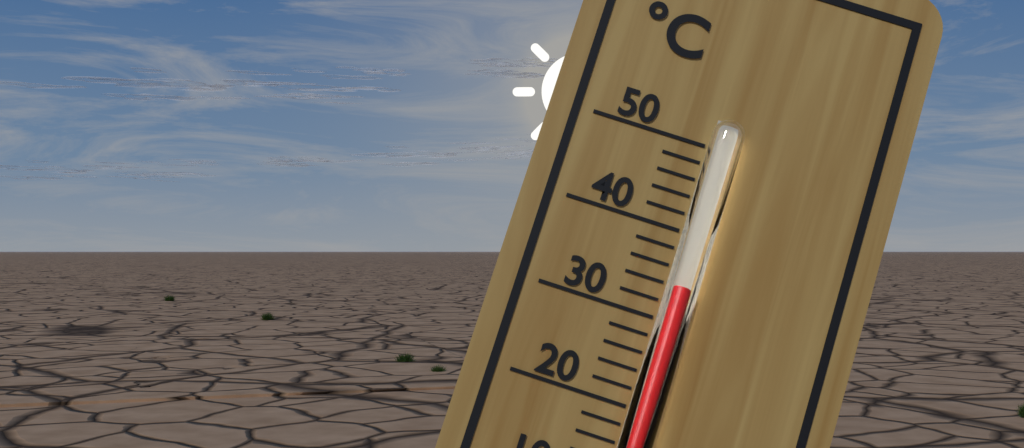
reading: 34 °C
